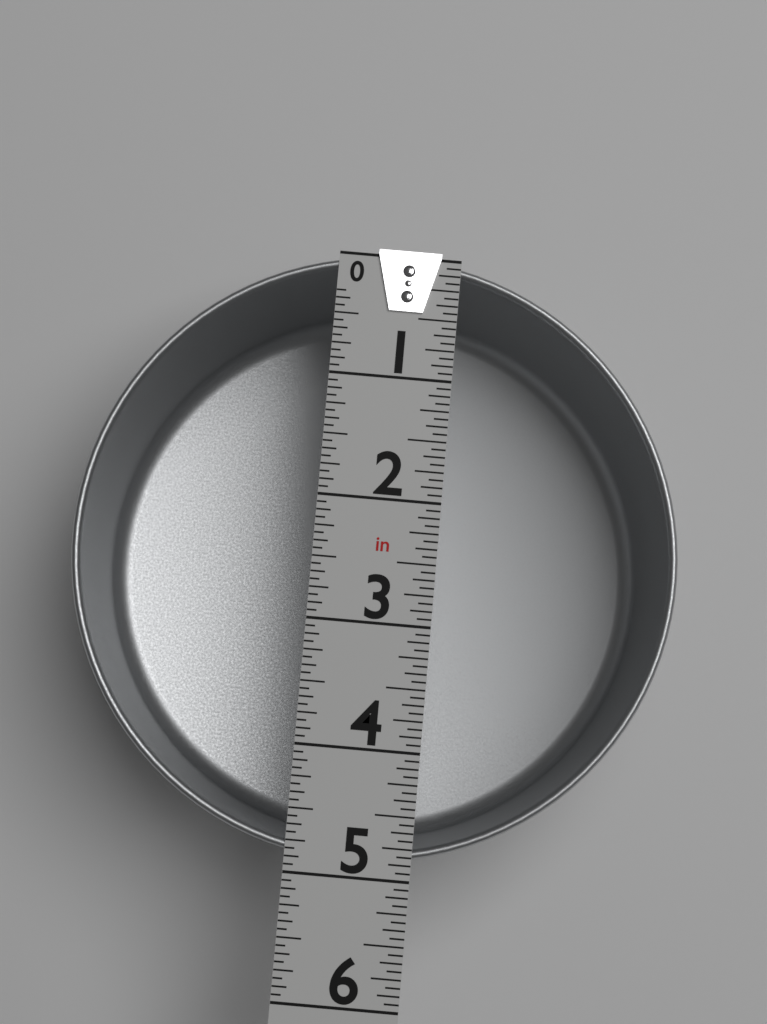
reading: 4.8750 in
